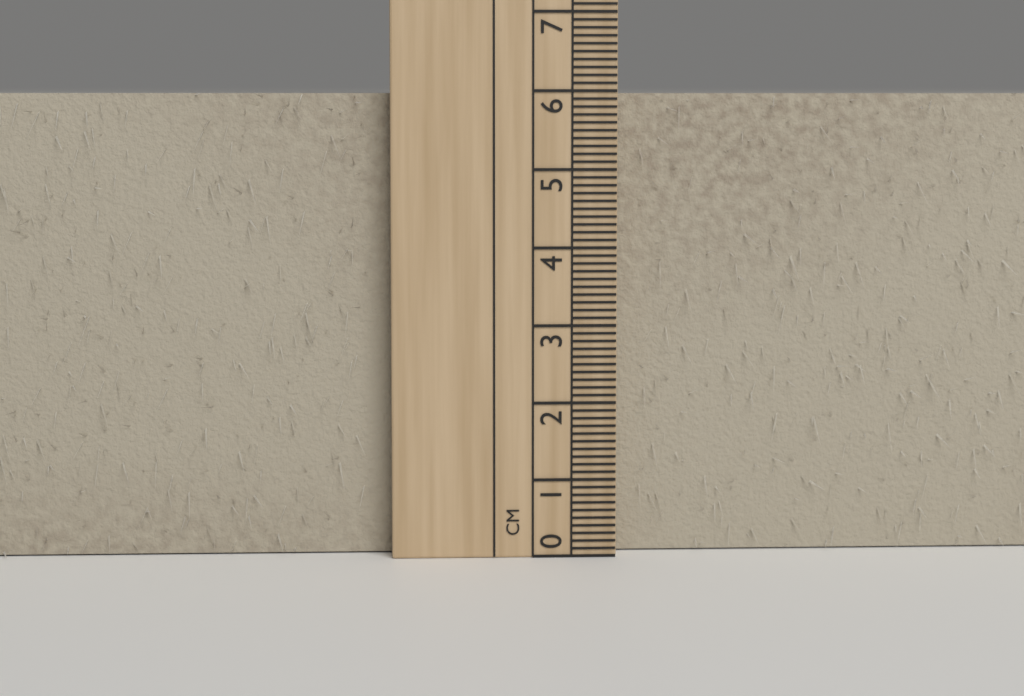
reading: 6.0 cm
